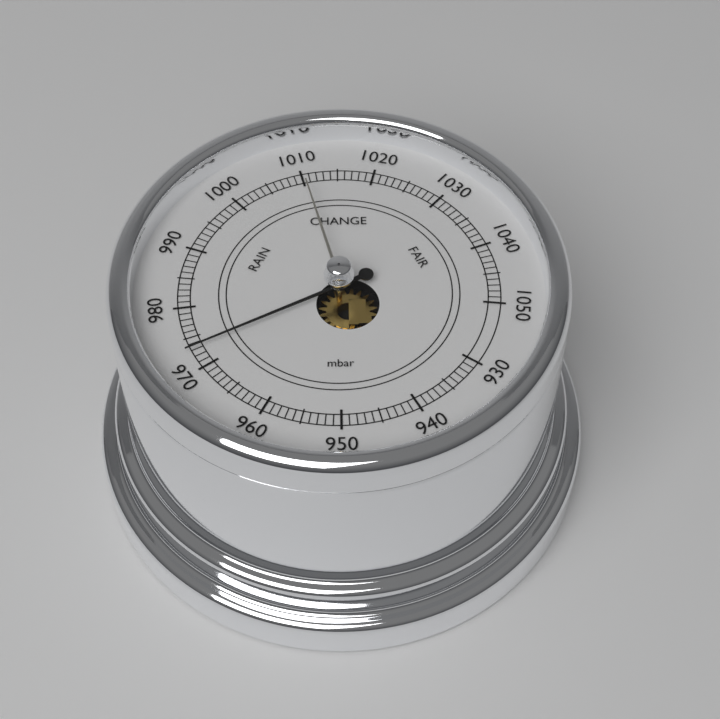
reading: 973 mbar
